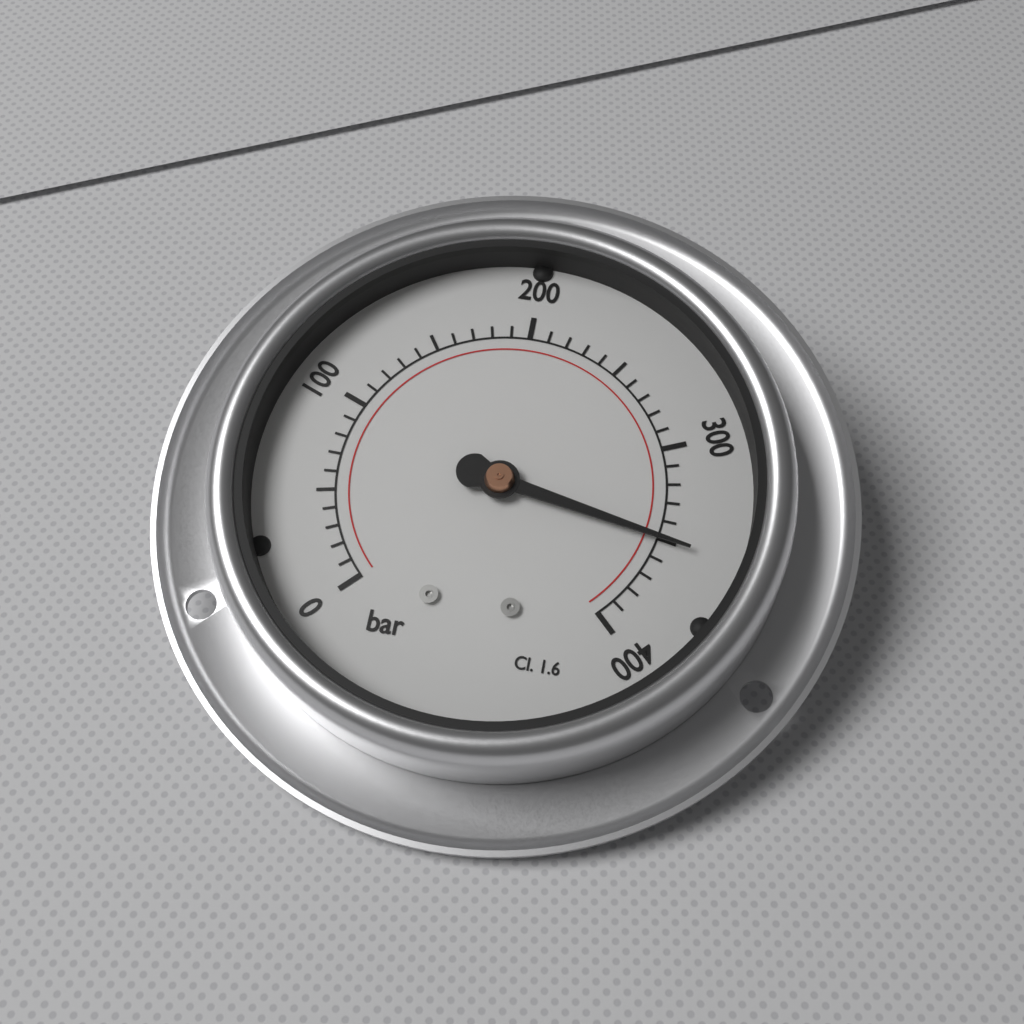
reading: 350 bar
